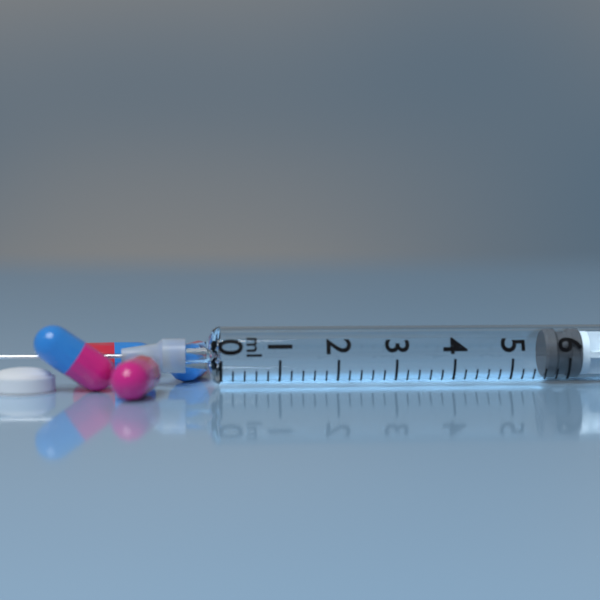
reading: 5.6 ml
